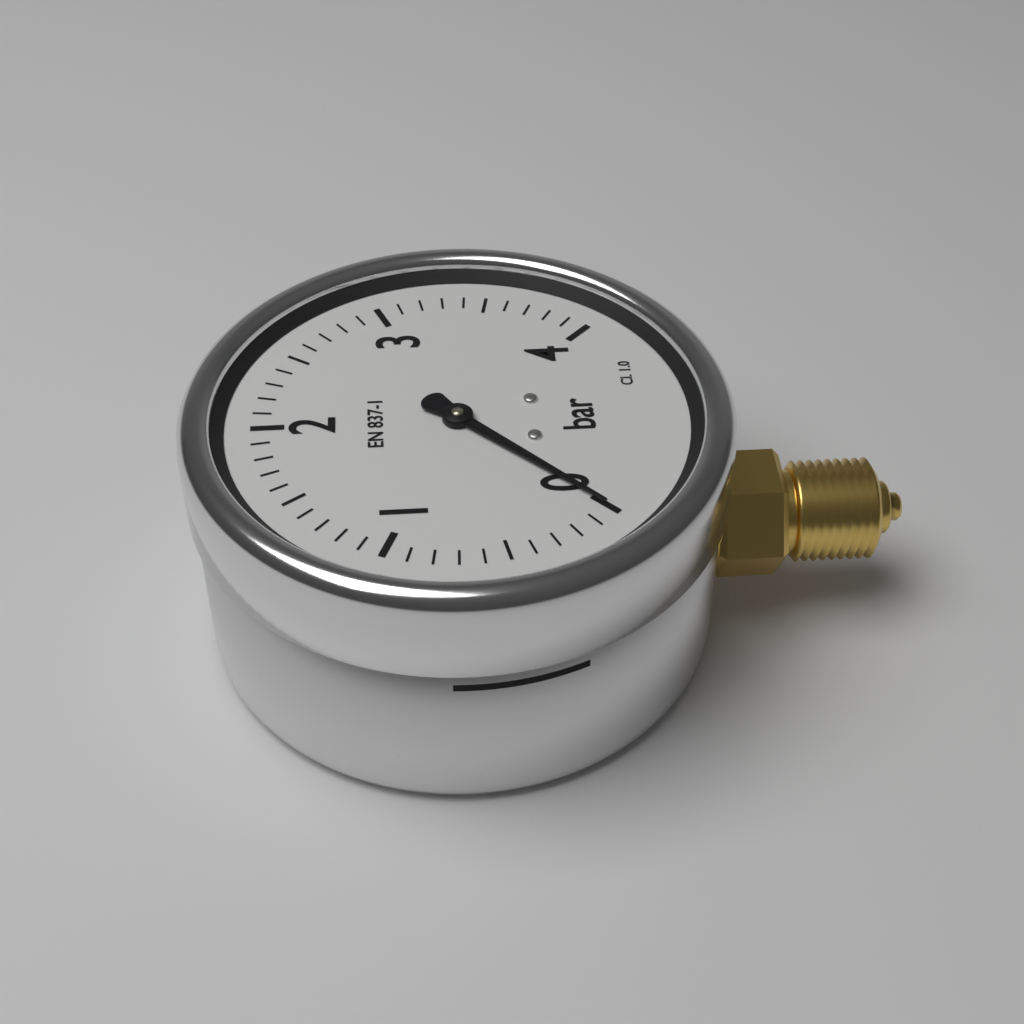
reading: 0.0 bar
